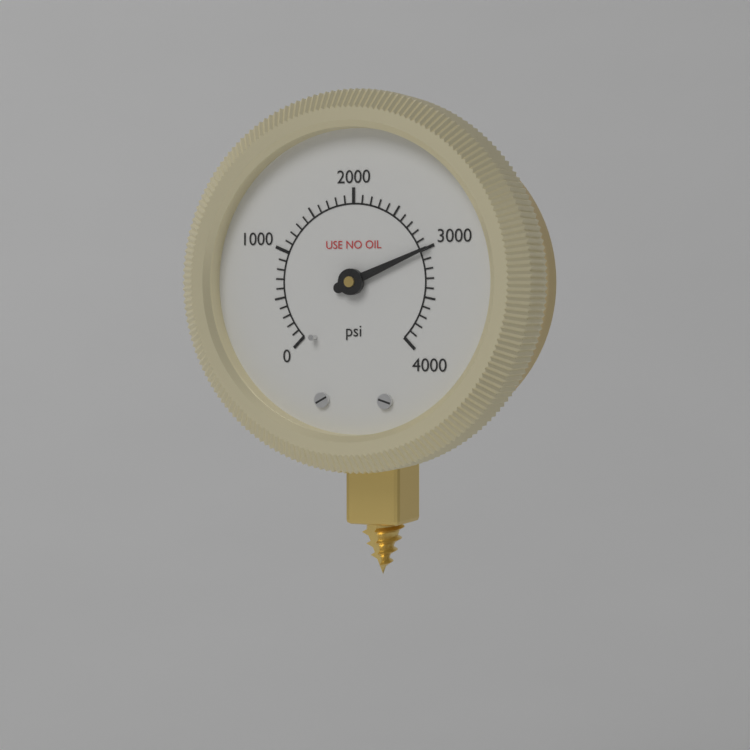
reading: 3000 psi
